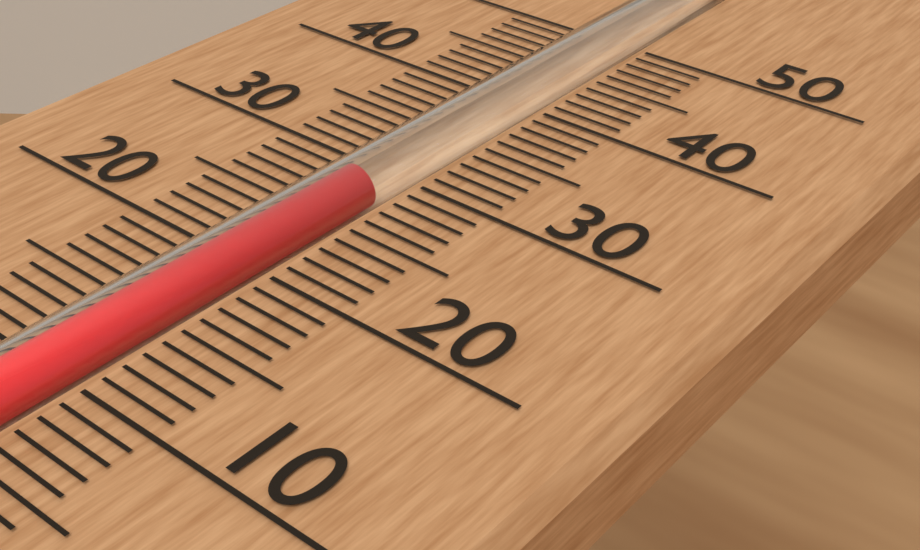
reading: 28 (no unit)
